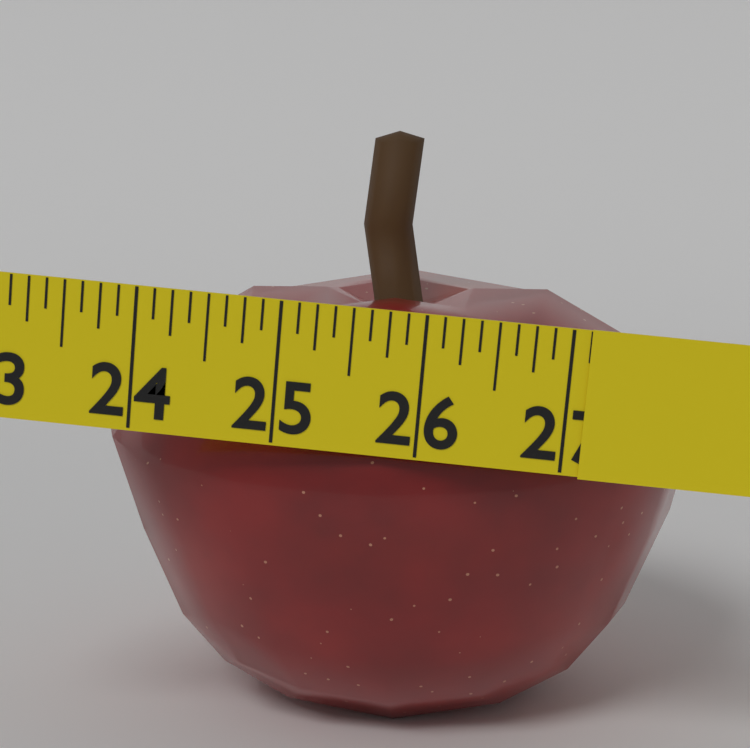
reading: 27.125 in
